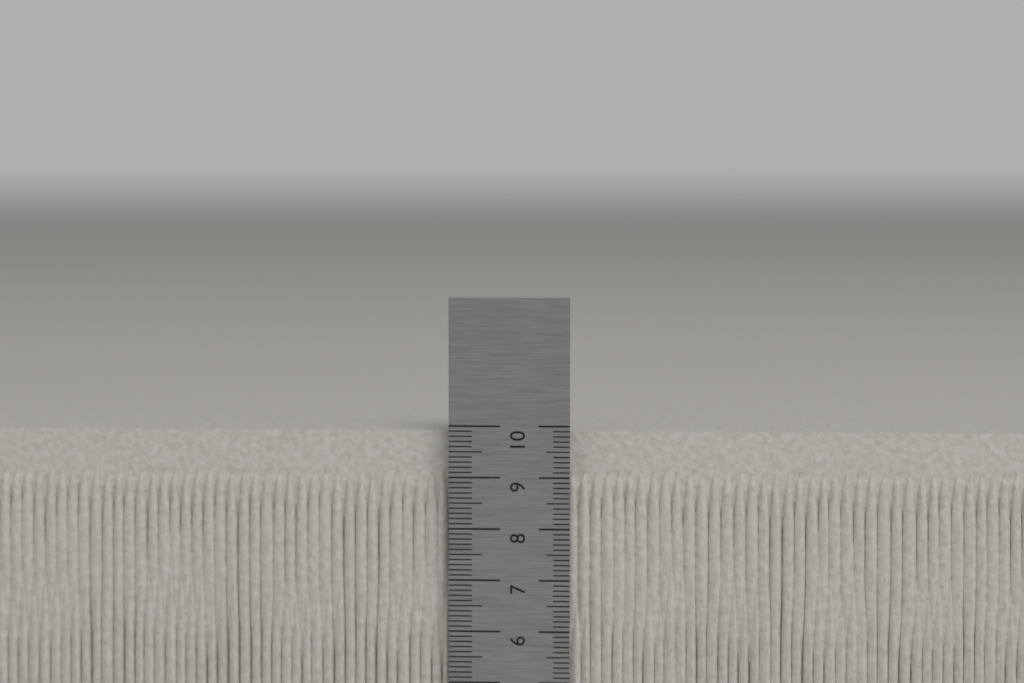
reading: 9.9 cm
